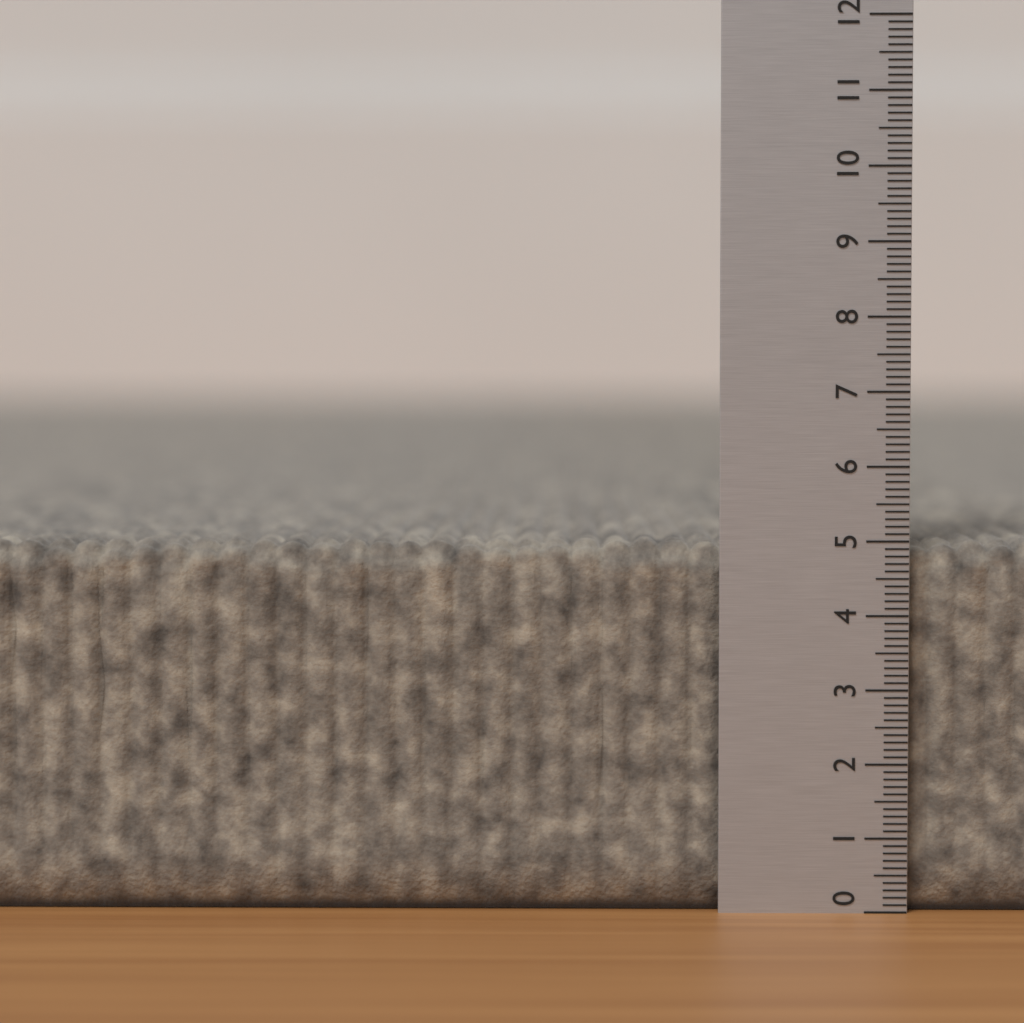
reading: 5.0 (no unit)
